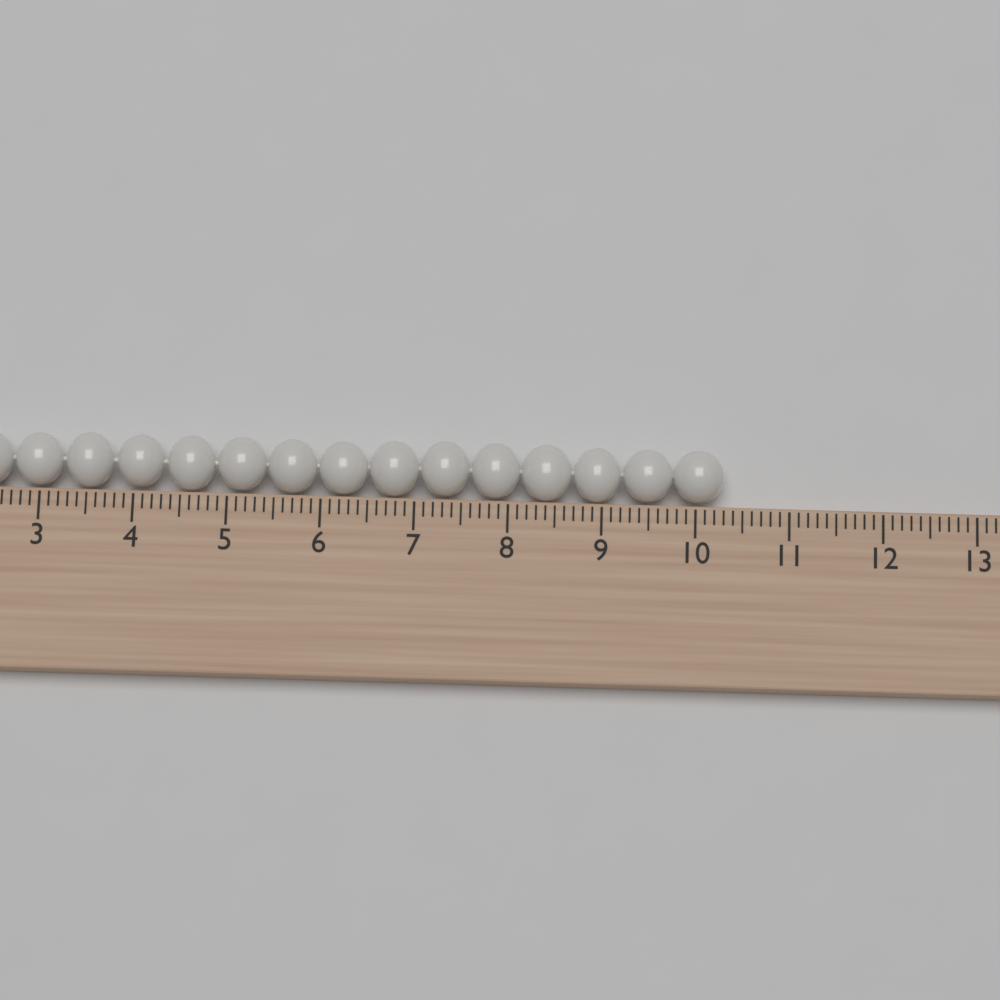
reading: 10.3 cm
